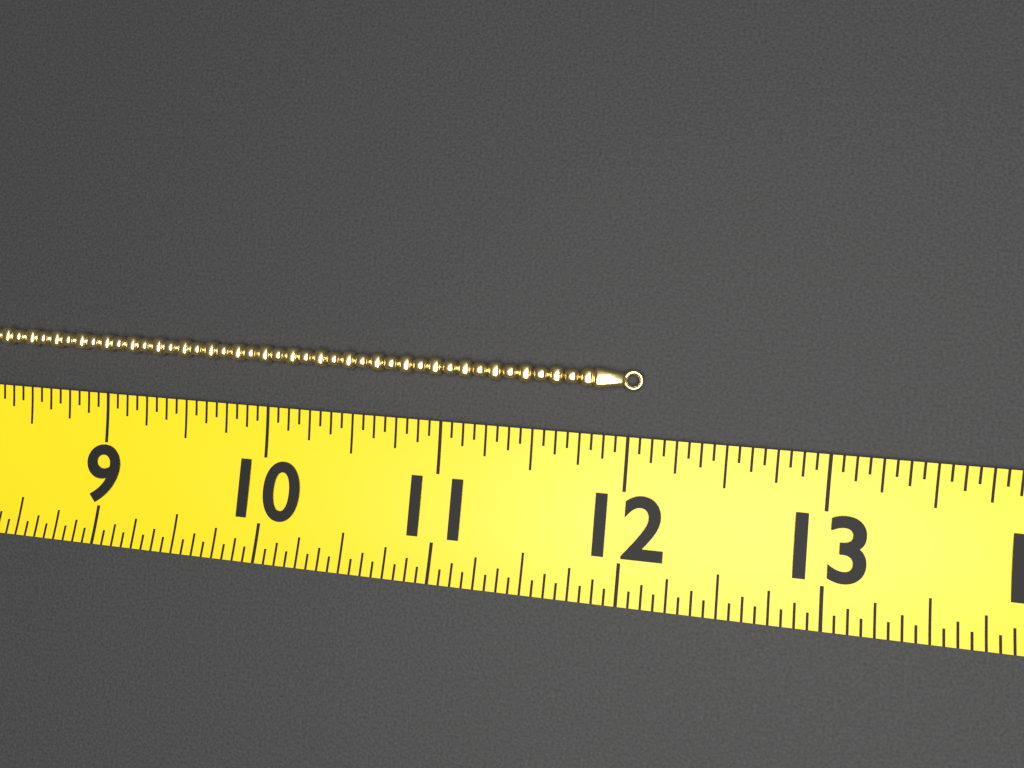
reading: 12.0625 (no unit)
